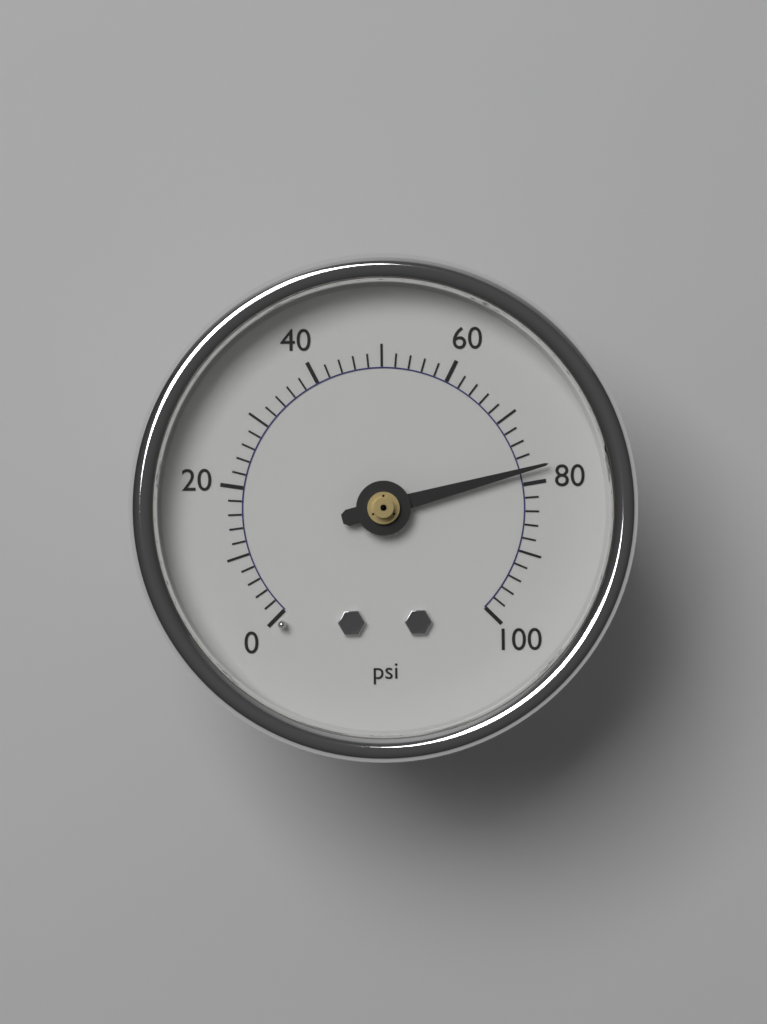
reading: 78 psi
